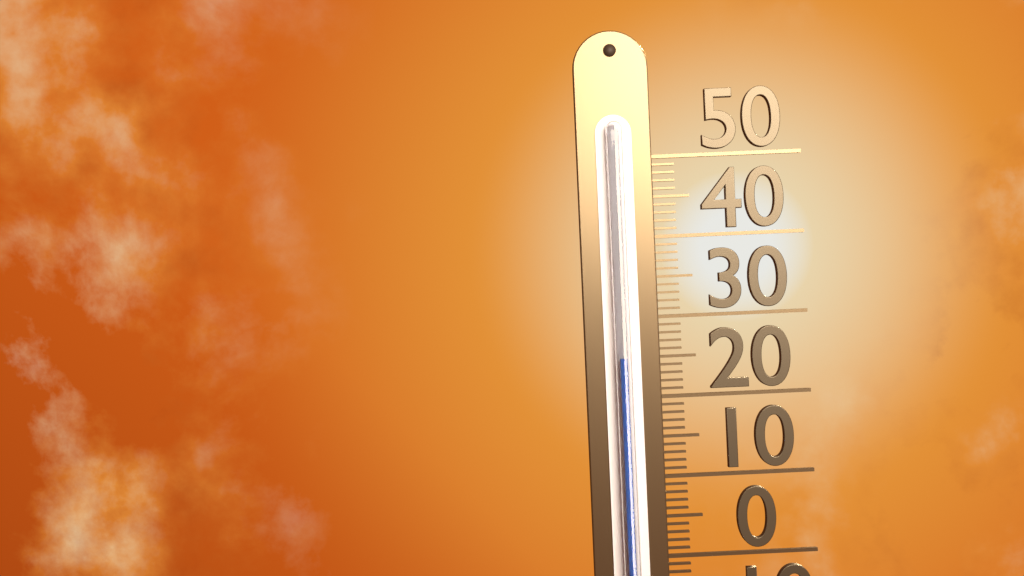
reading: 25 (no unit)
